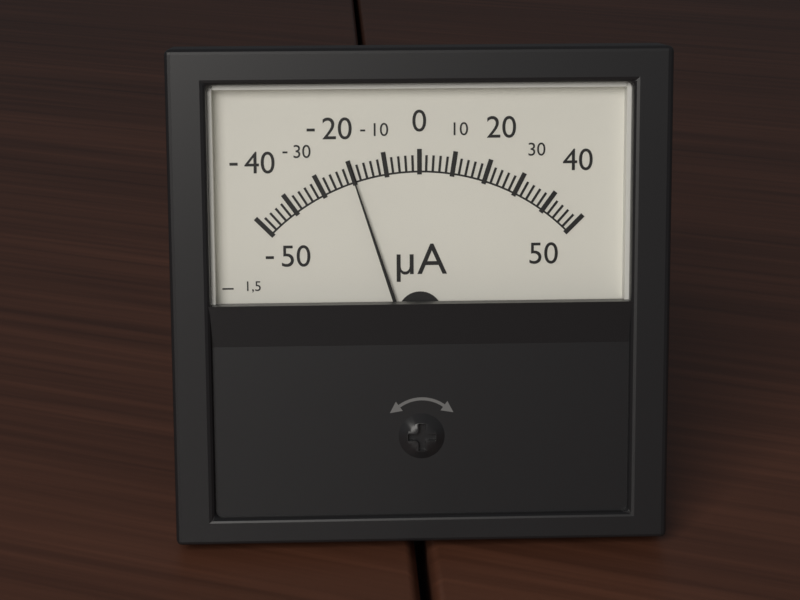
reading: -20 µA
